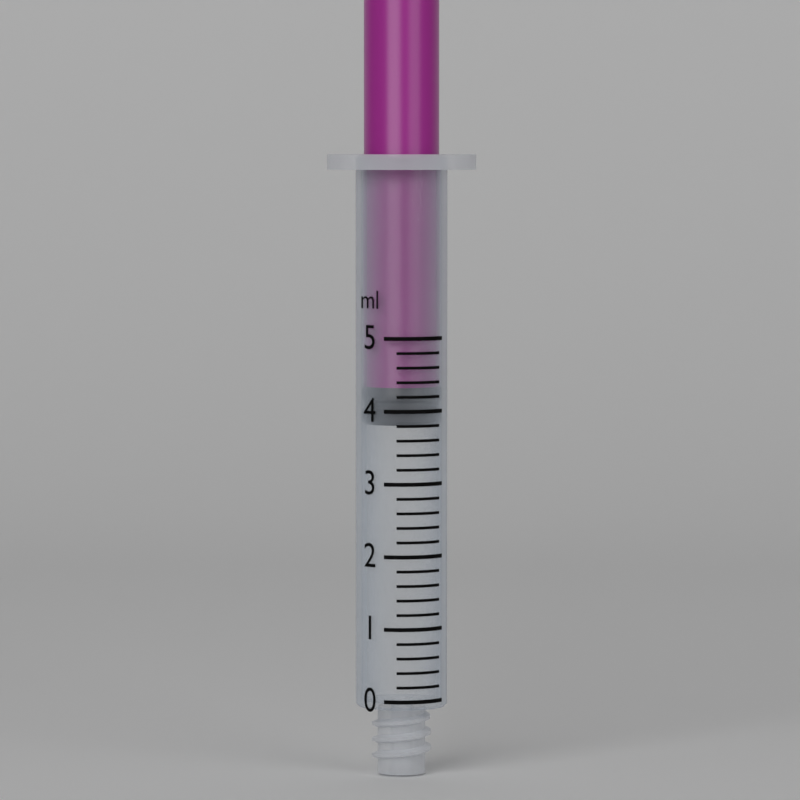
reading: 3.8 ml
